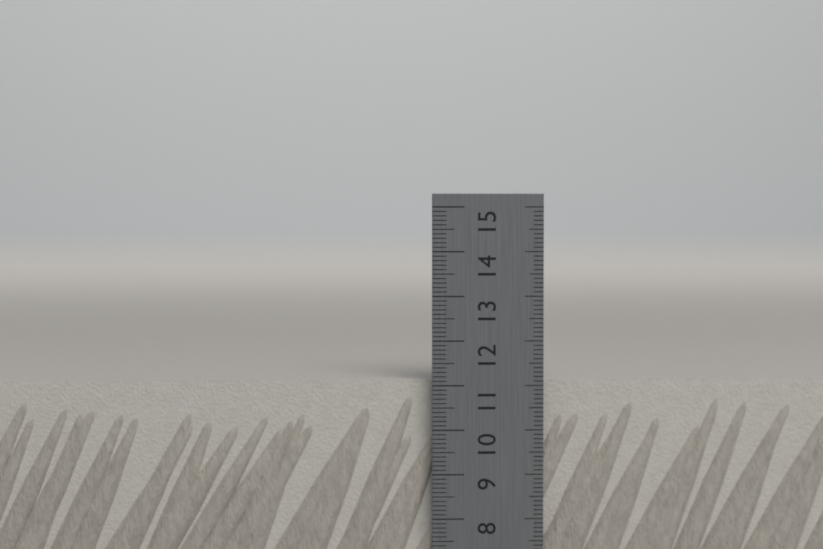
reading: 11.1 cm
